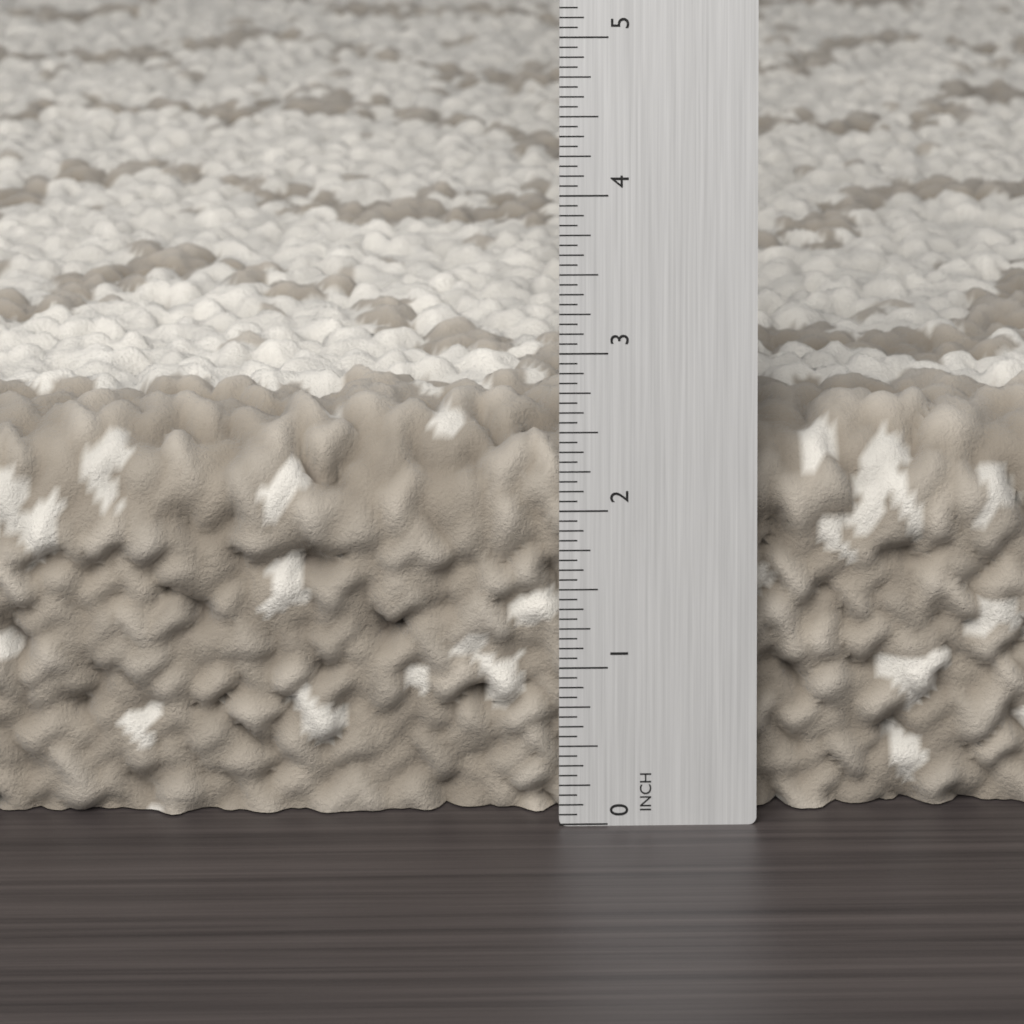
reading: 2.5625 in
